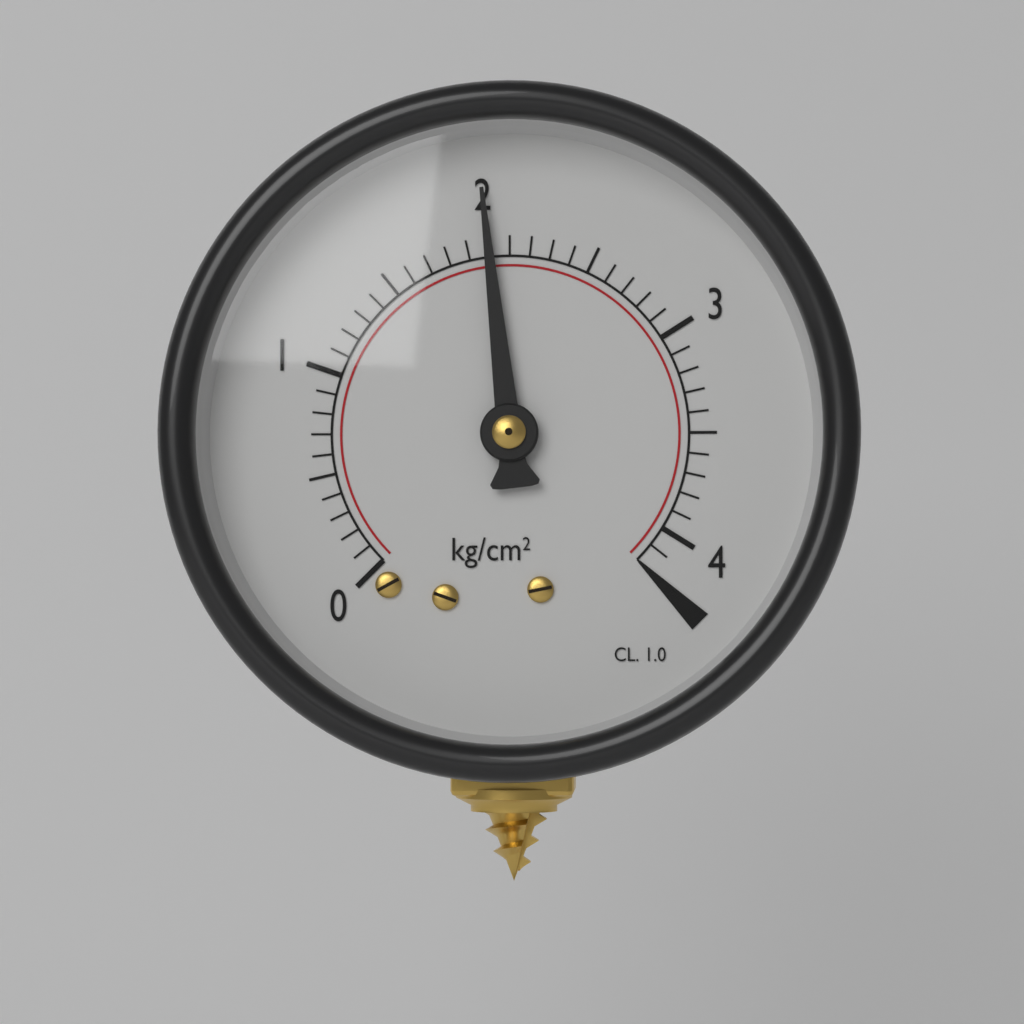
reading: 2.0 kg/cm²
